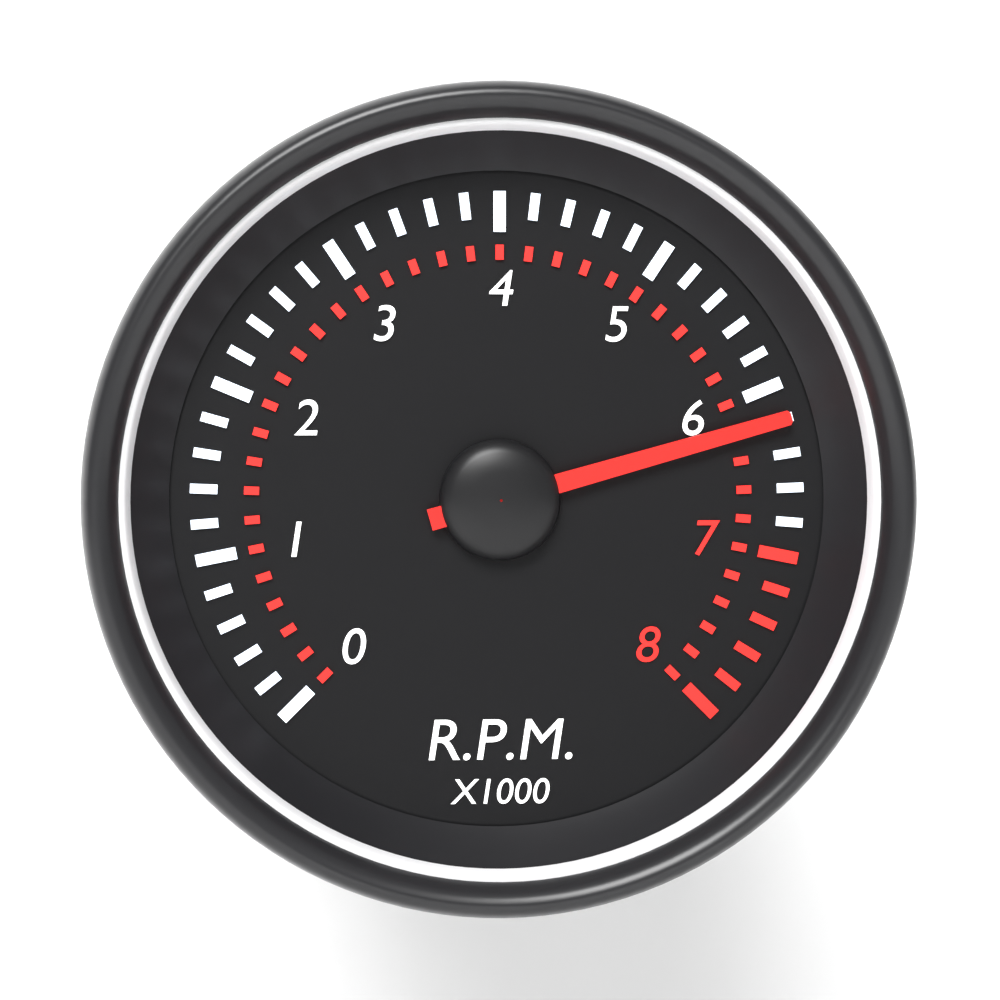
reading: 6.2 x1000 RPM
